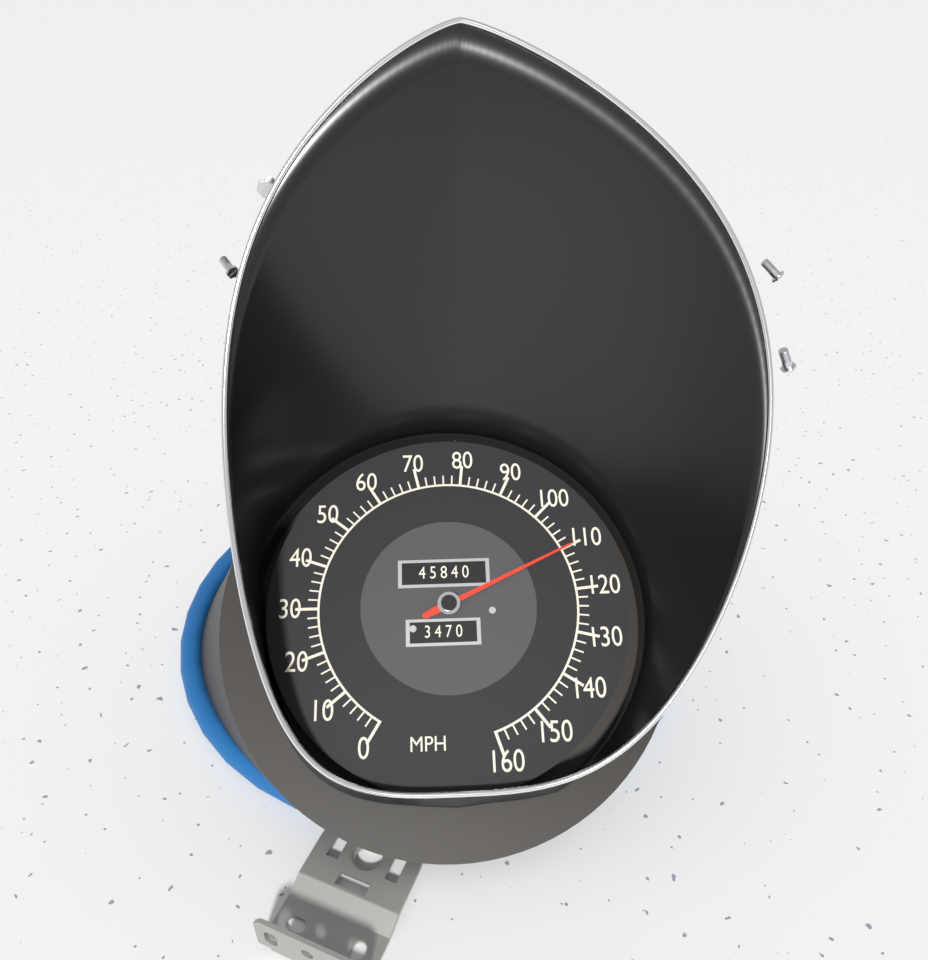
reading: 110 MPH
